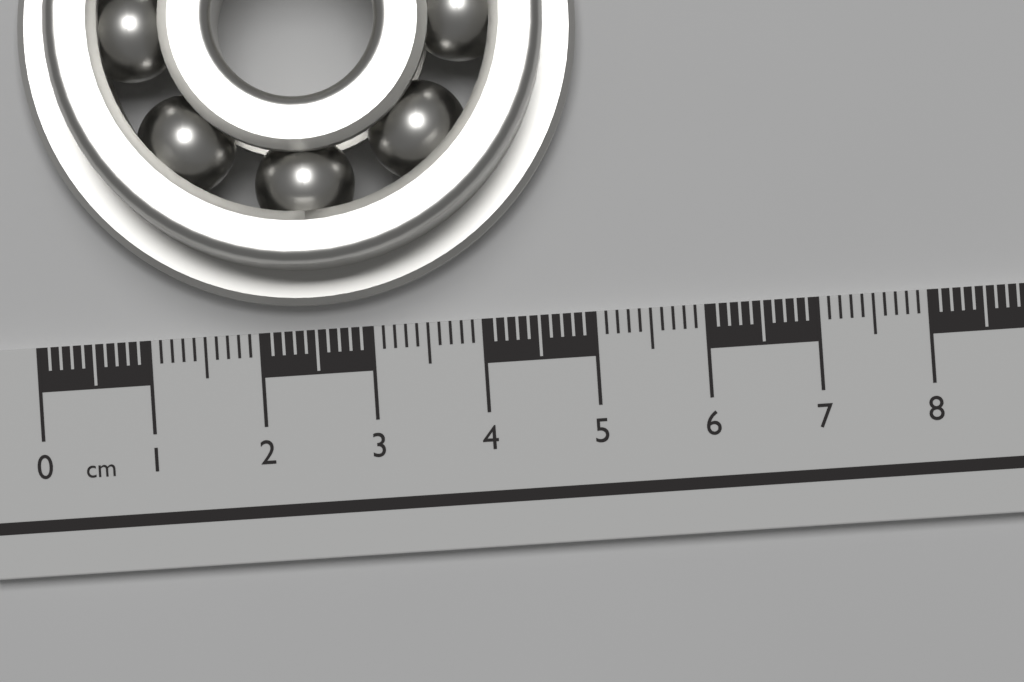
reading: 5.0 cm
